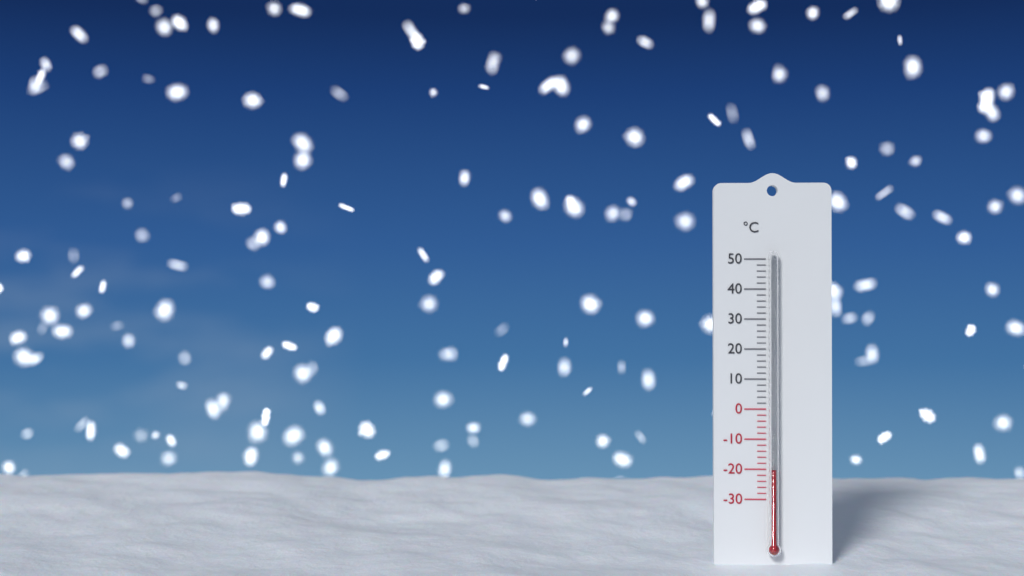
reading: -20 °C
